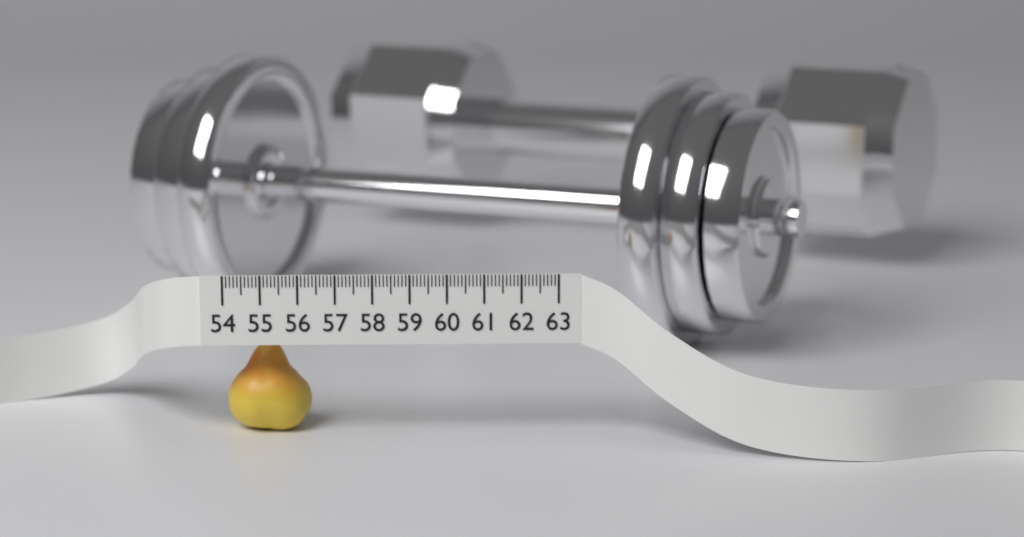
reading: 56.3 (no unit)
